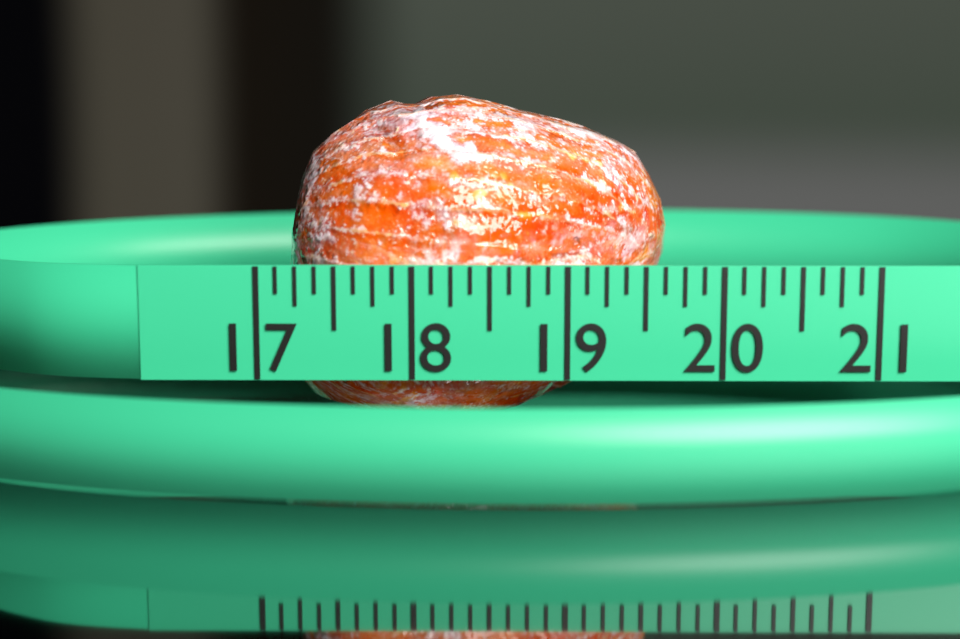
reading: 19.750 (no unit)
